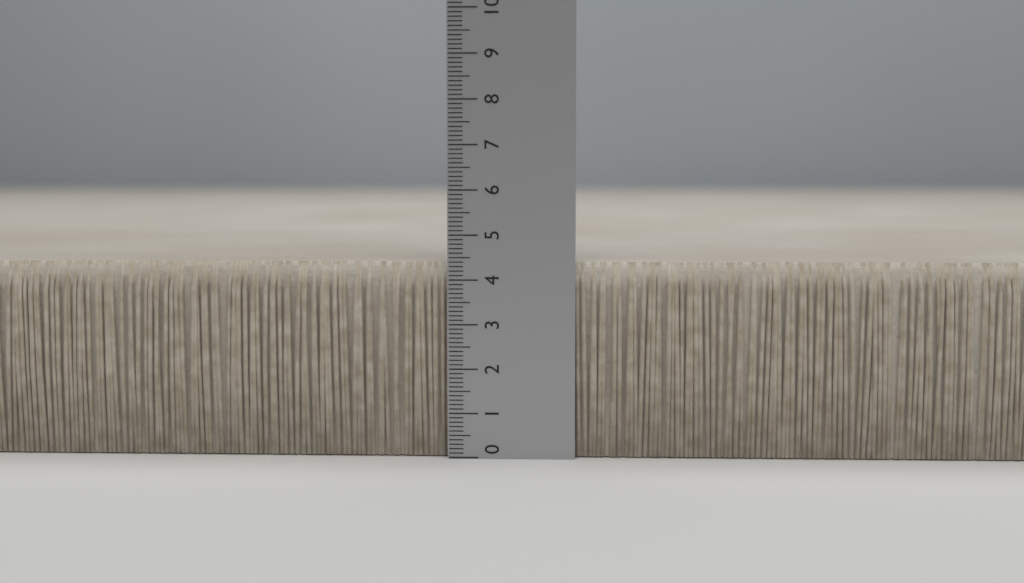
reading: 4.4 (no unit)
